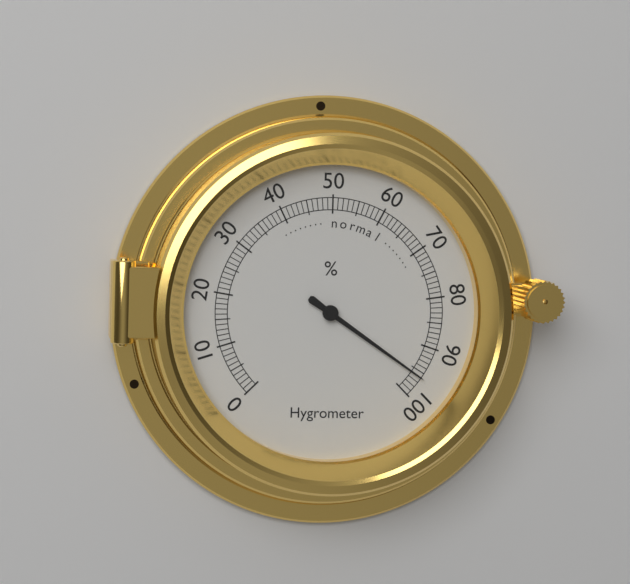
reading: 96 %
